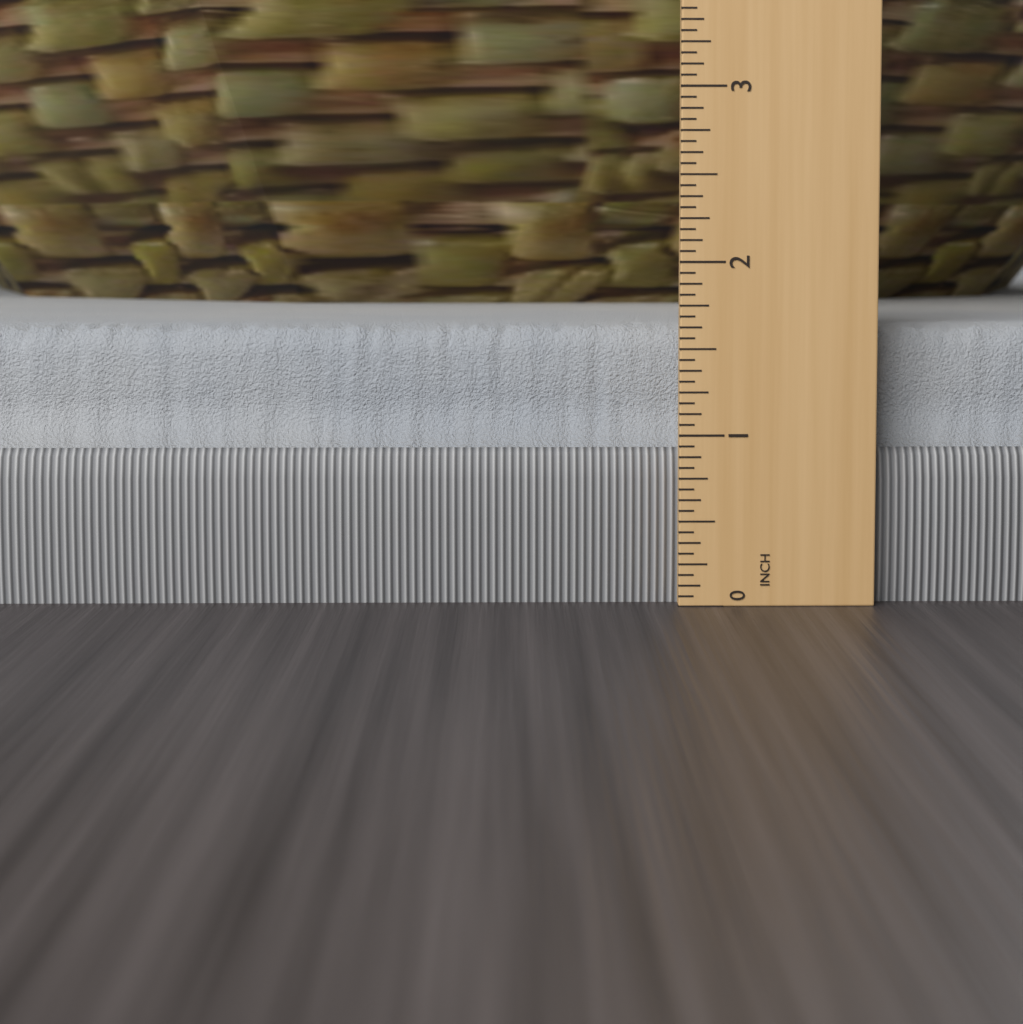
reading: 1.6250 in
